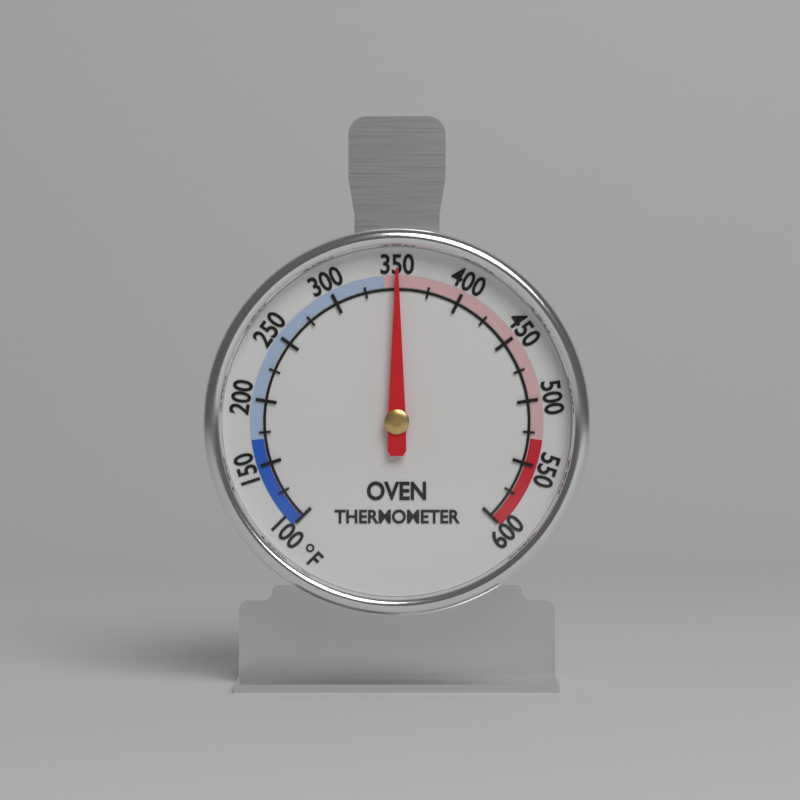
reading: 350 °F
